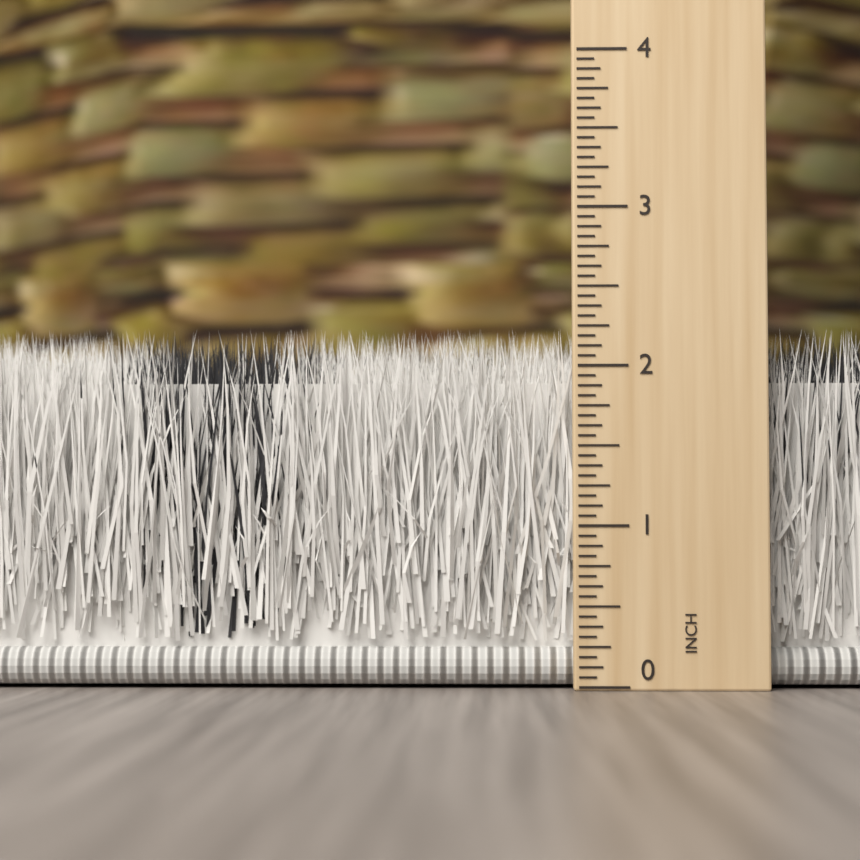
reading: 2.2500 inch
